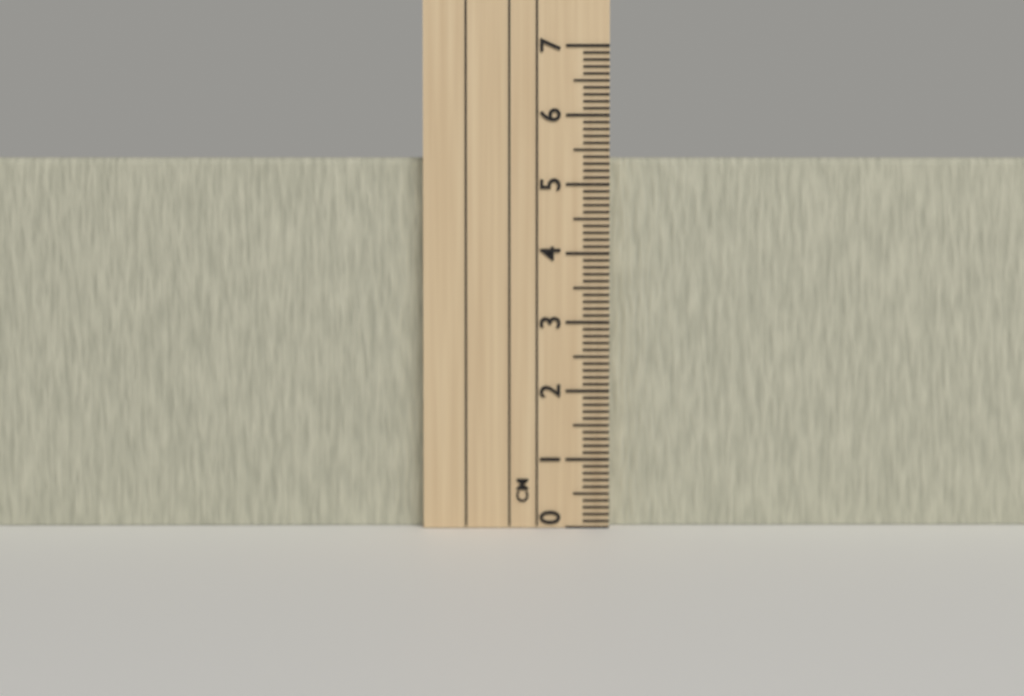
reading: 5.4 cm
